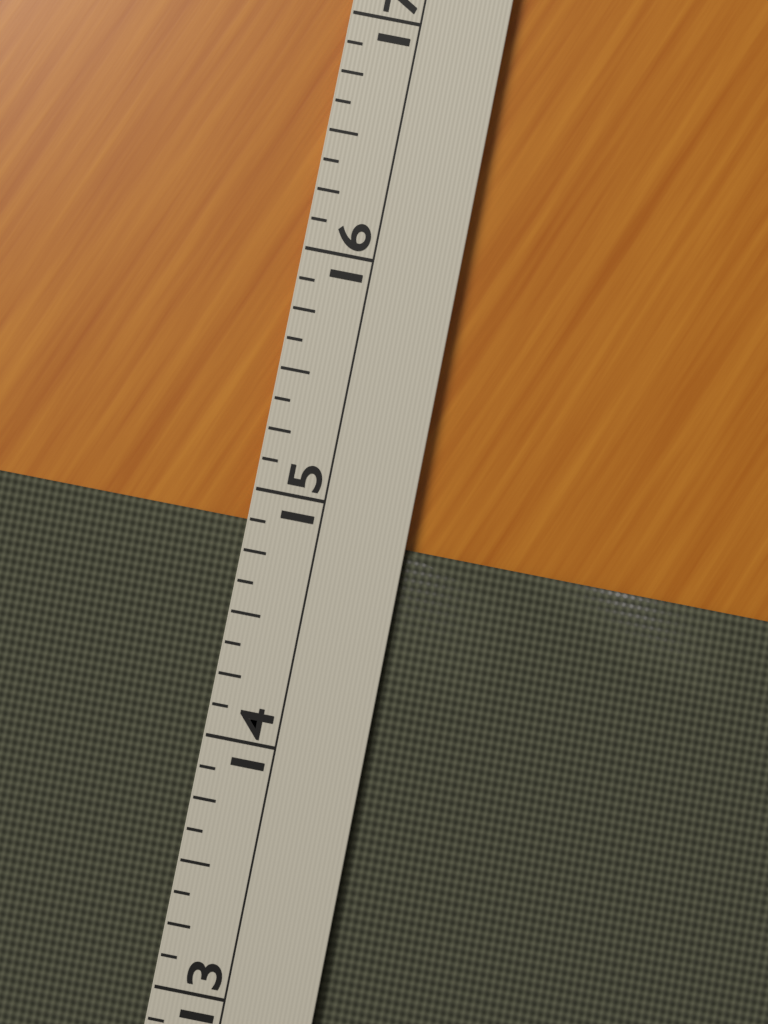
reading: 14.875 (no unit)
